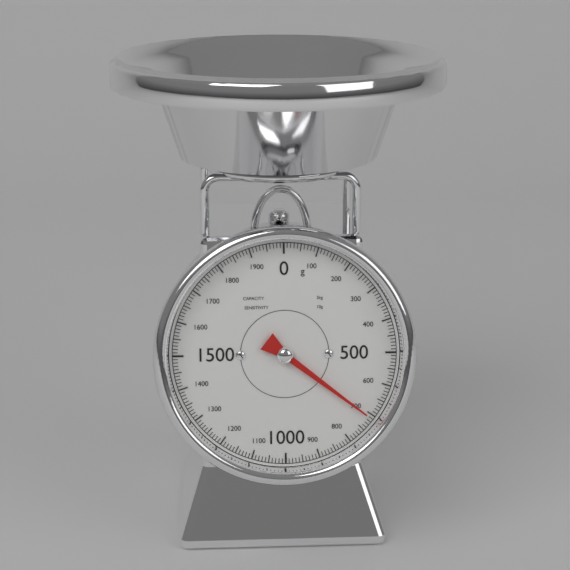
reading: 710 g
